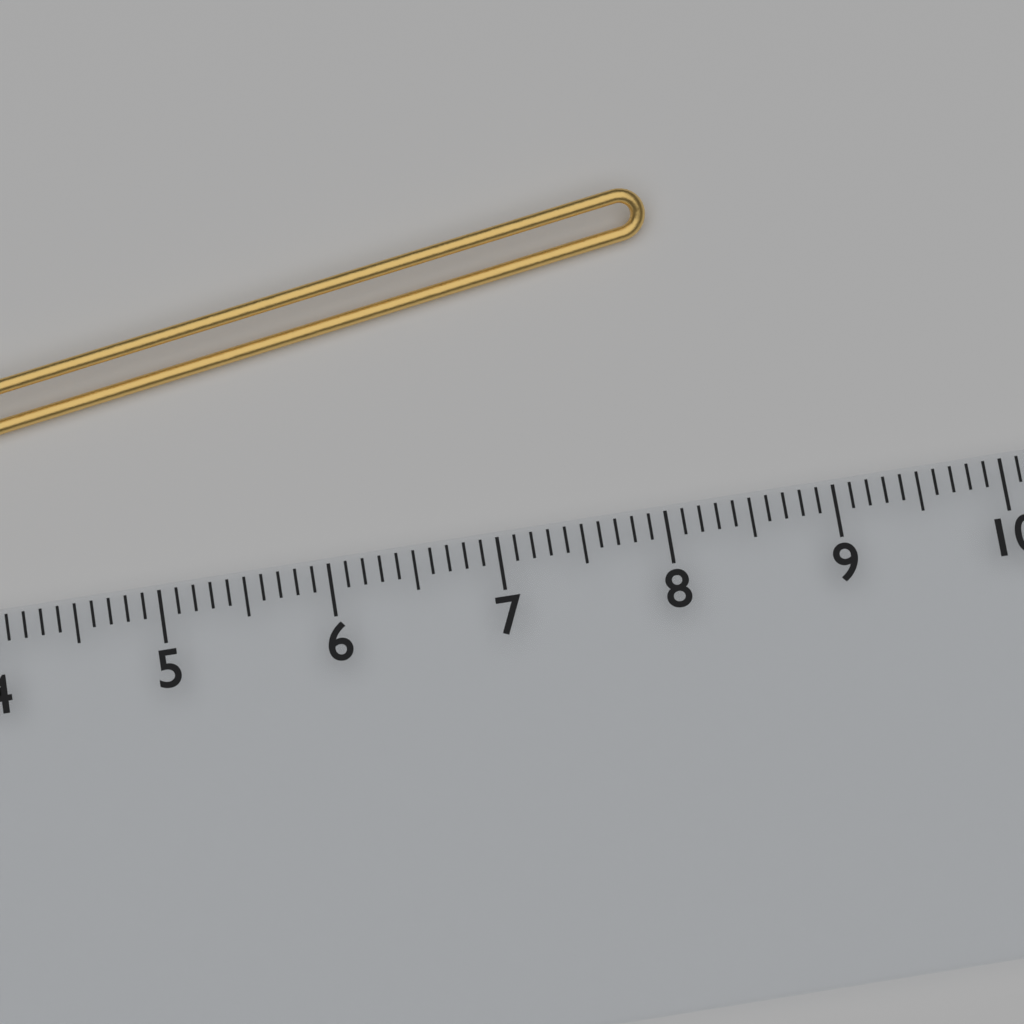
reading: 8.2 cm
